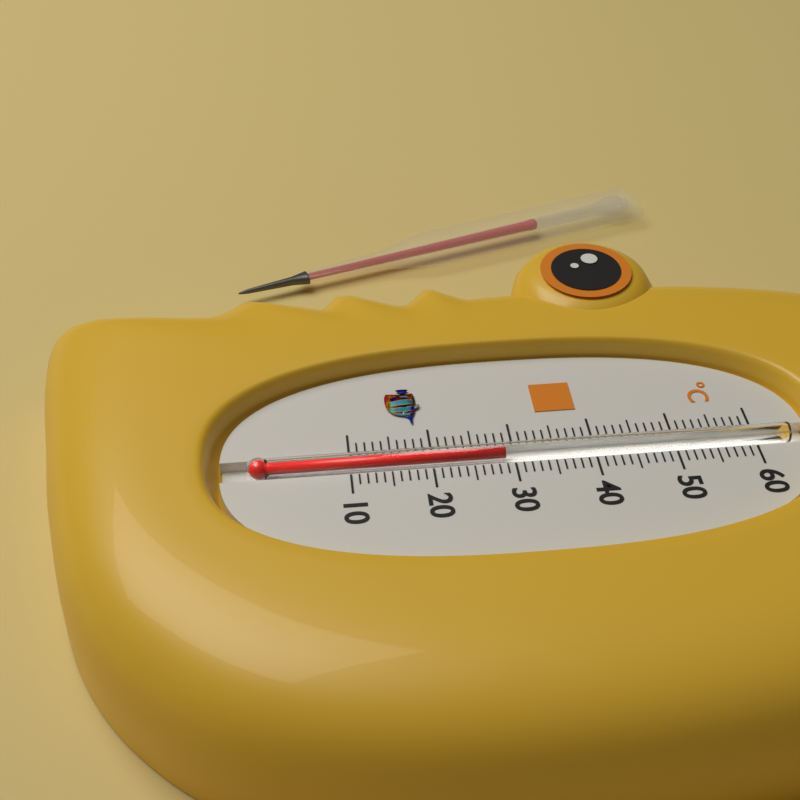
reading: 29 °C
